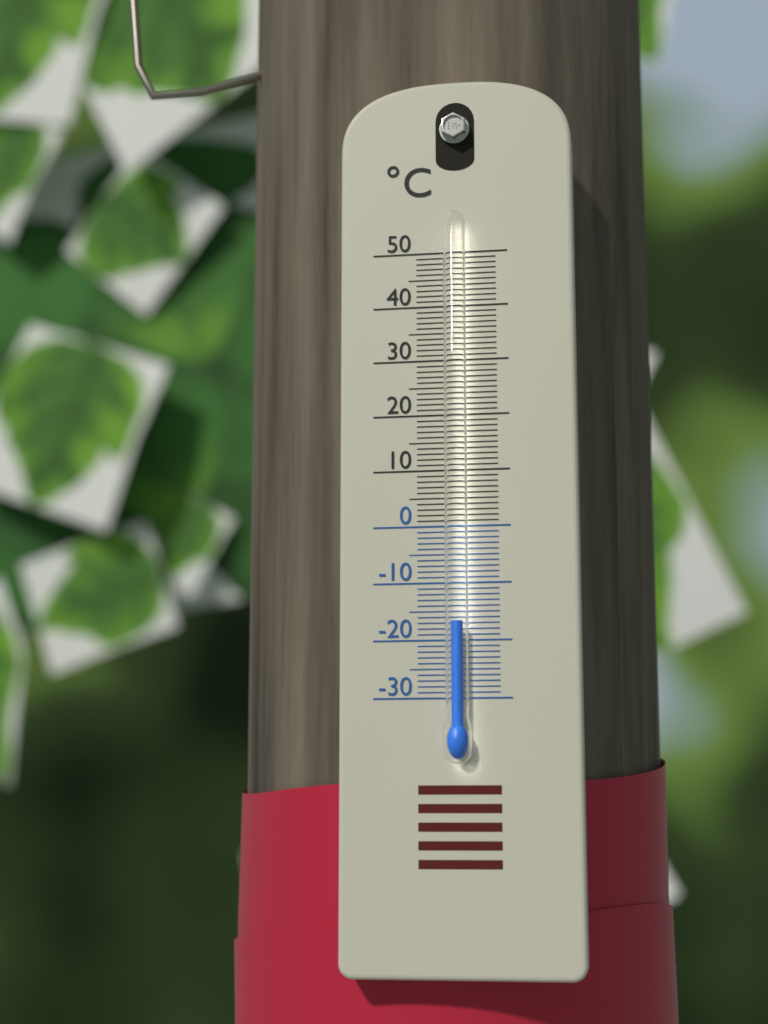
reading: -17 °C
